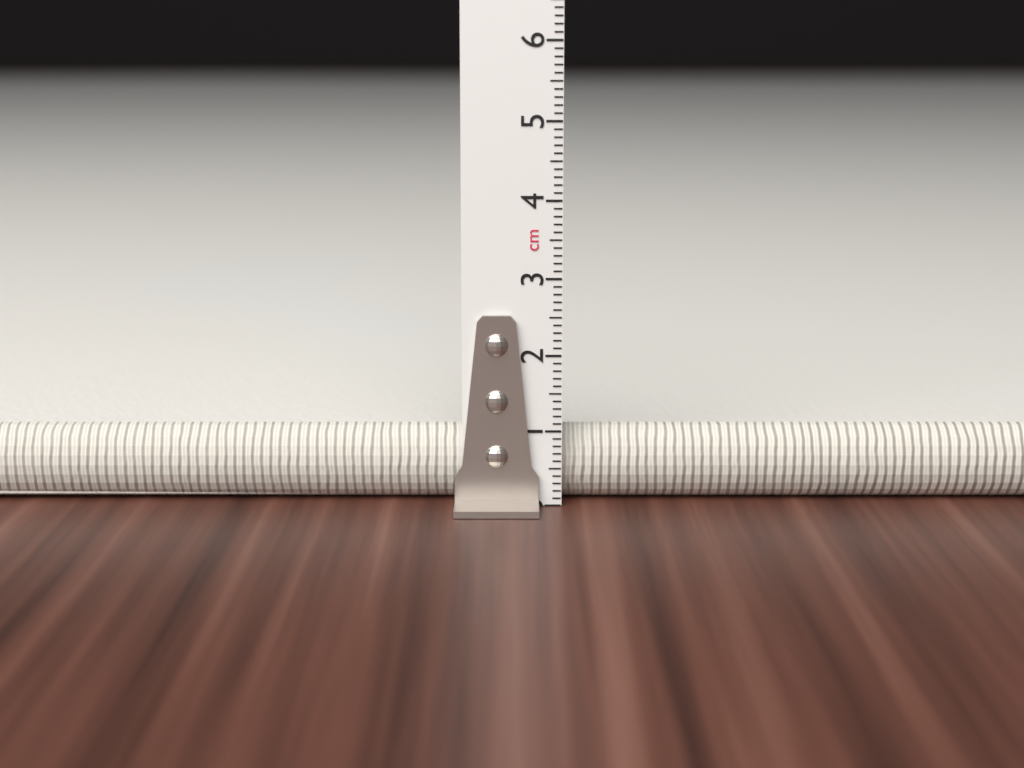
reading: 1.0 cm
